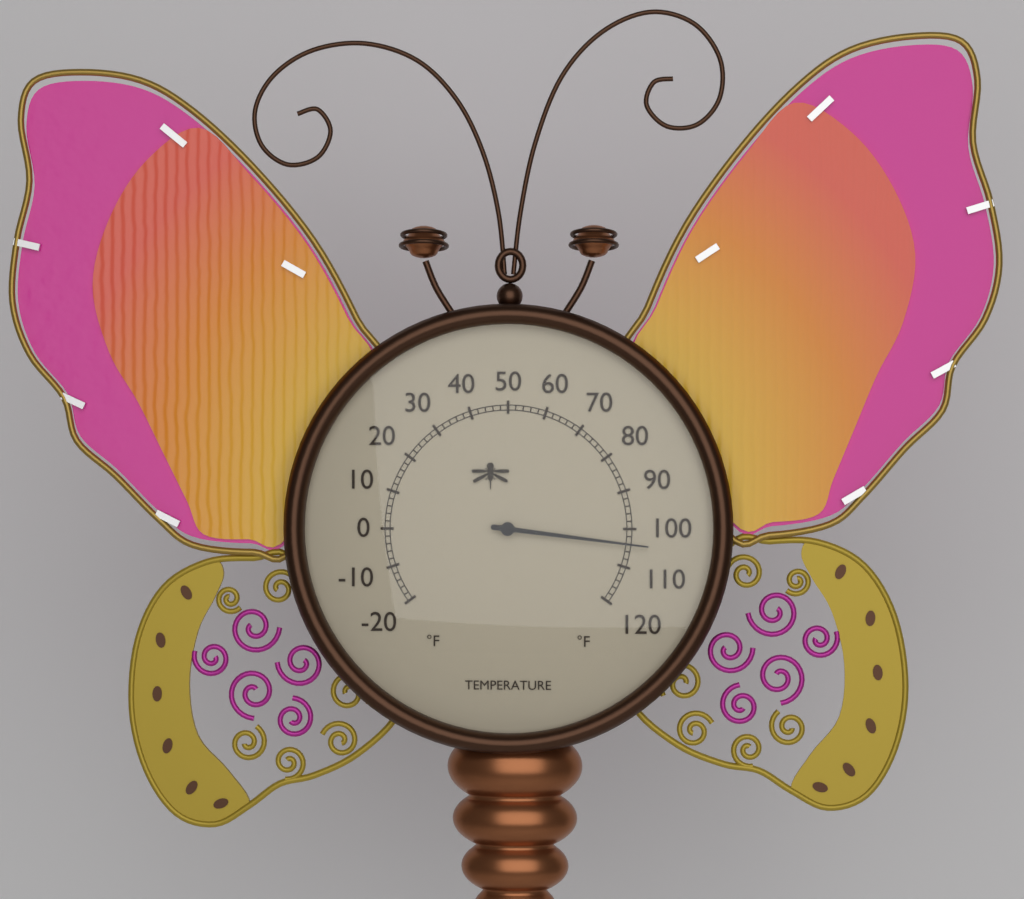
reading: 104 °F
